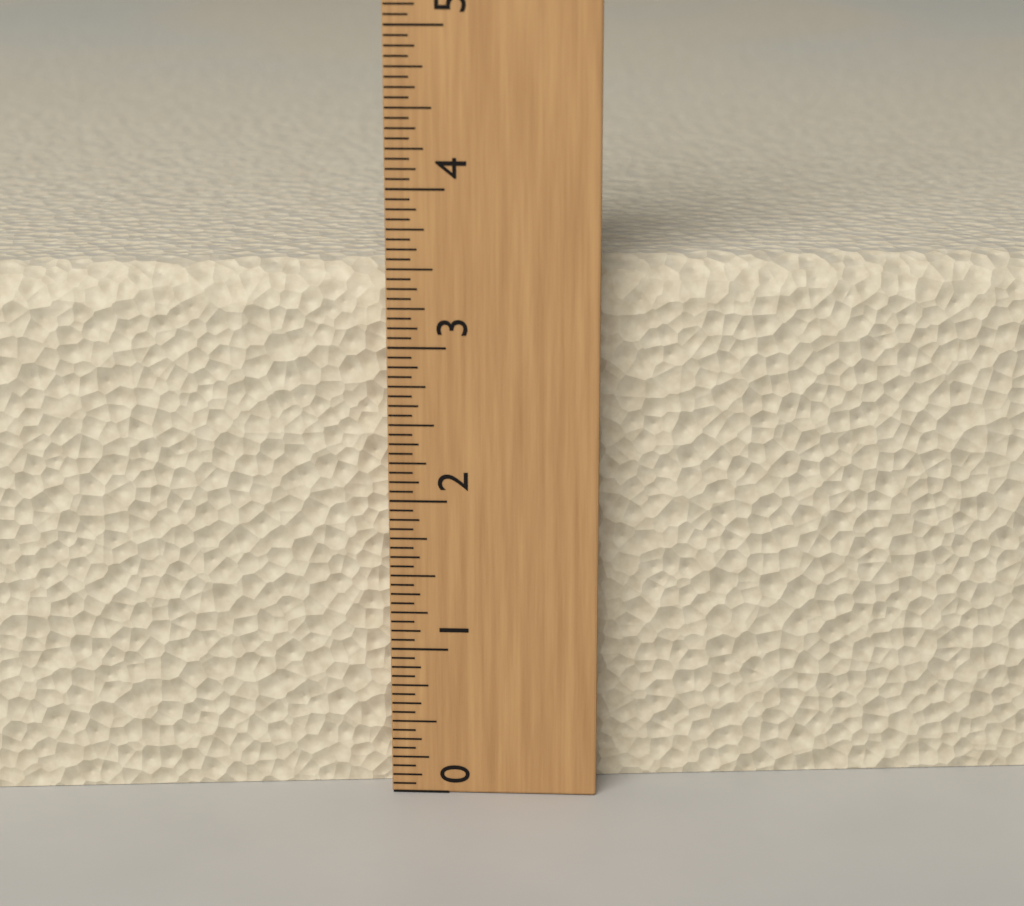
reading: 3.5000 (no unit)
